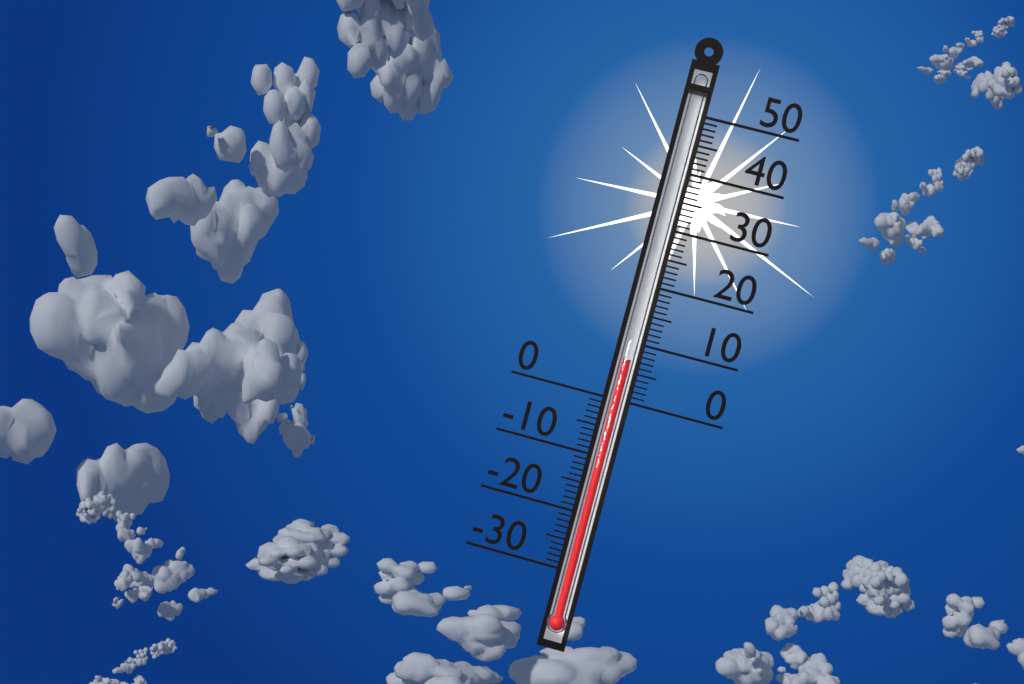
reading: 7 (no unit)
